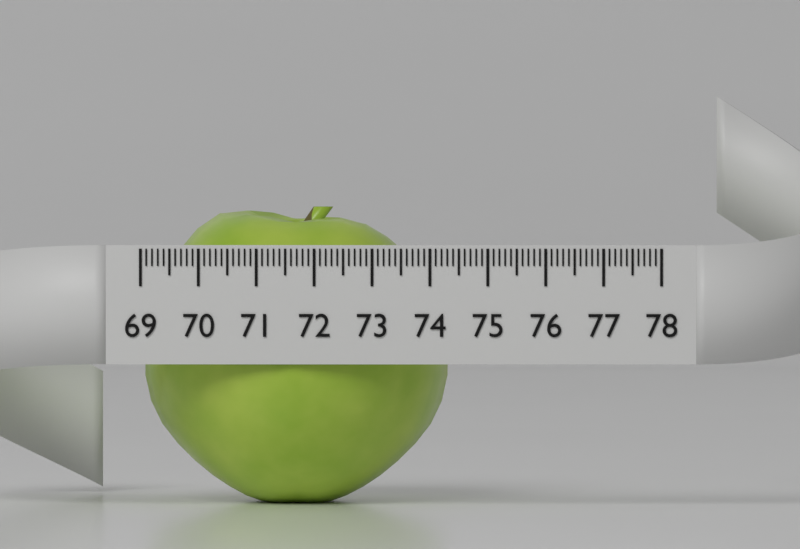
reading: 74.3 (no unit)
